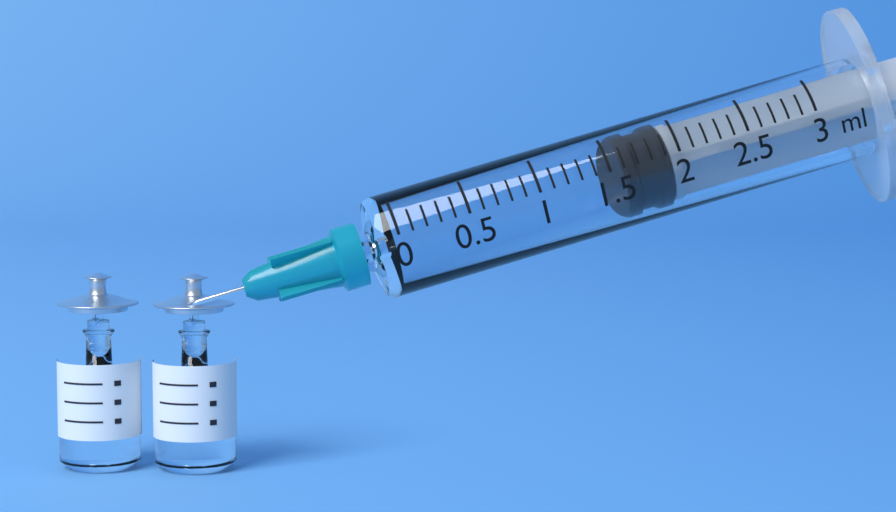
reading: 1.6 ml
